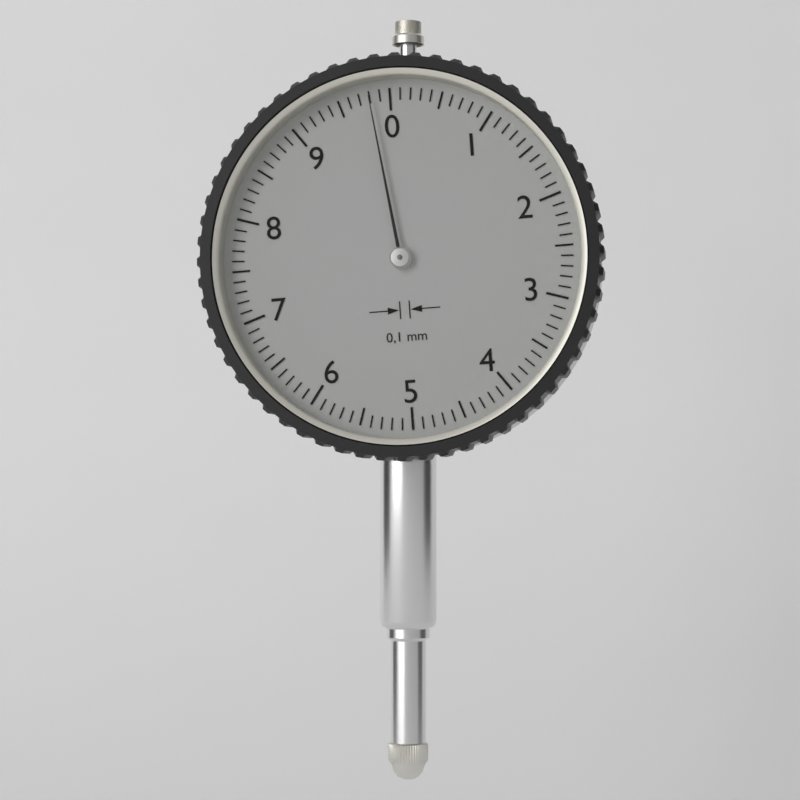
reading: 9.8 mm
